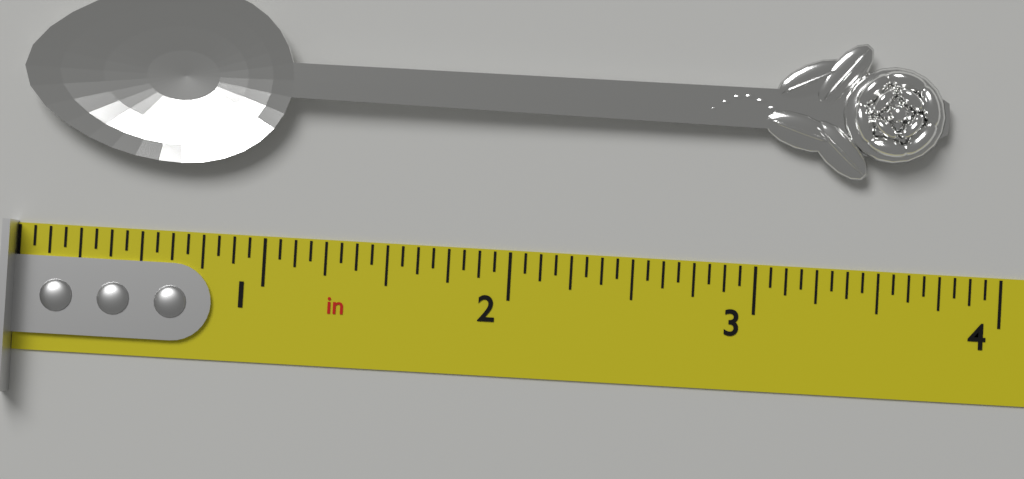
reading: 3.7500 in
